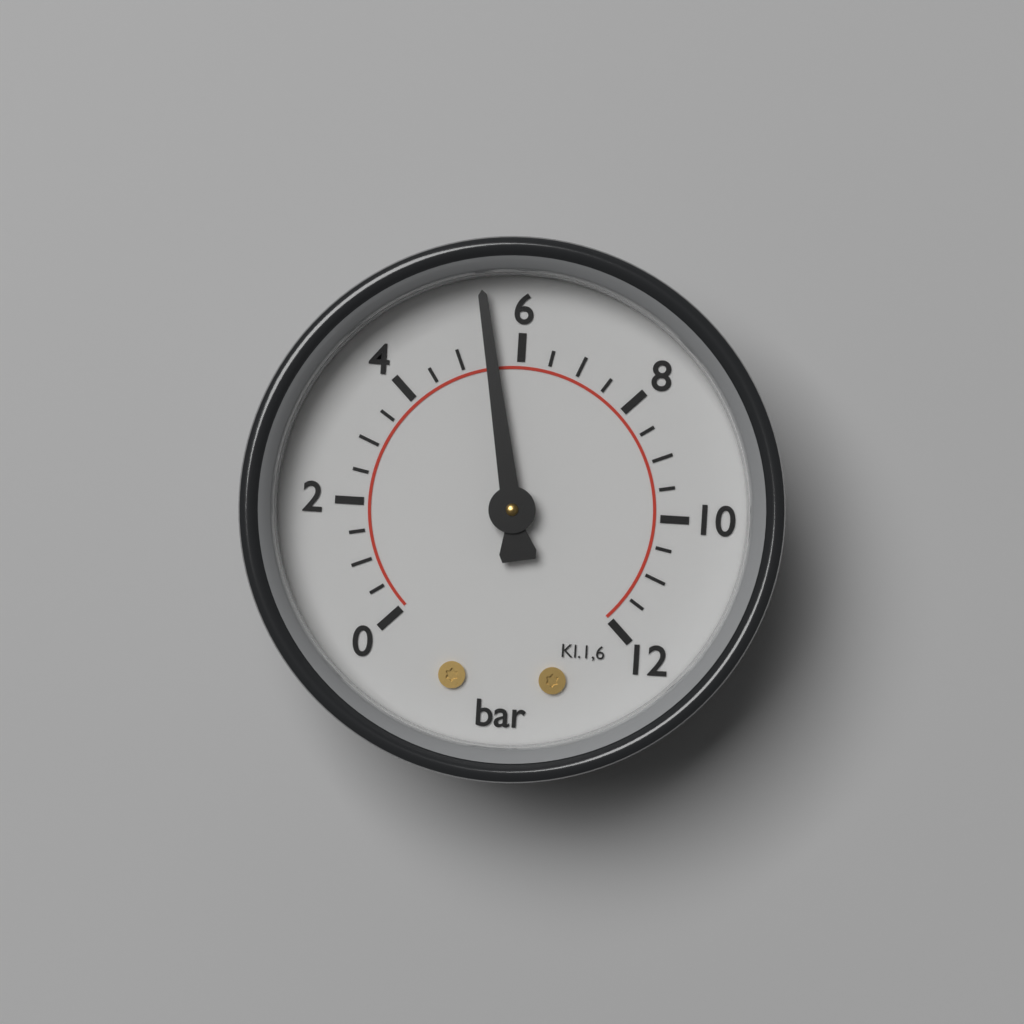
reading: 5.5 bar
